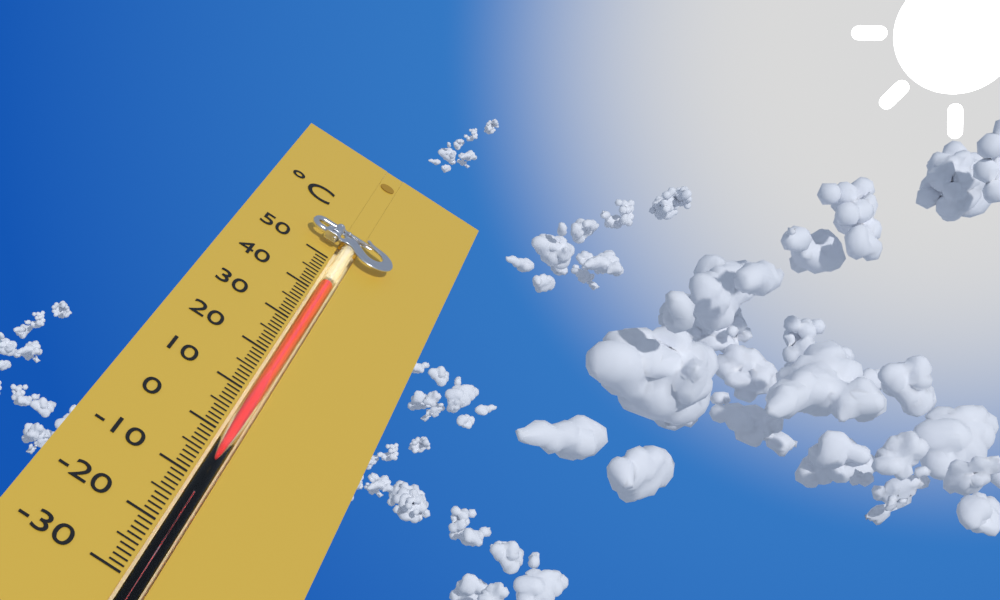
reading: 43 °C
